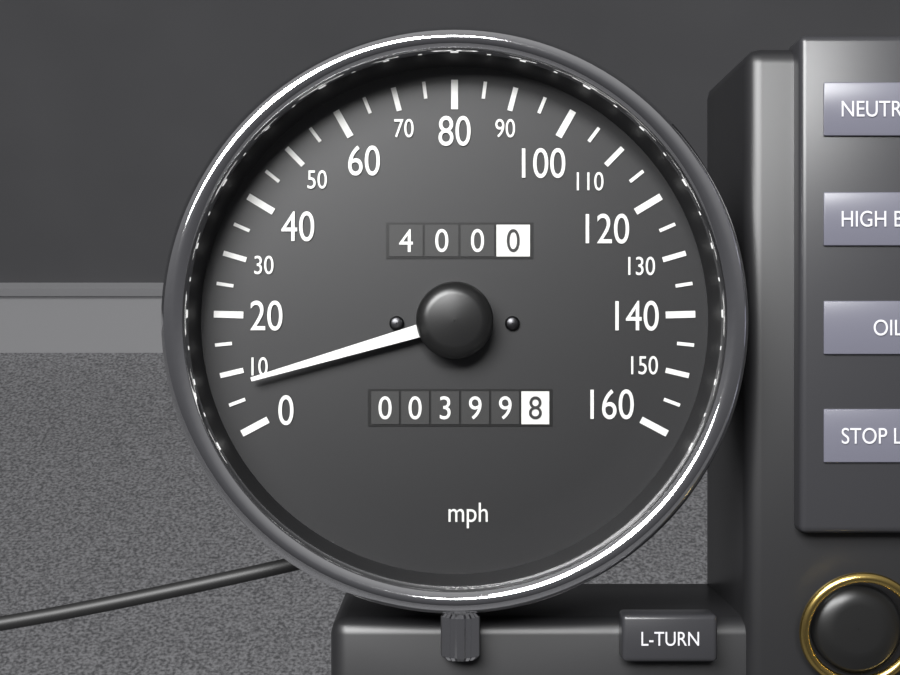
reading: 8 mph
